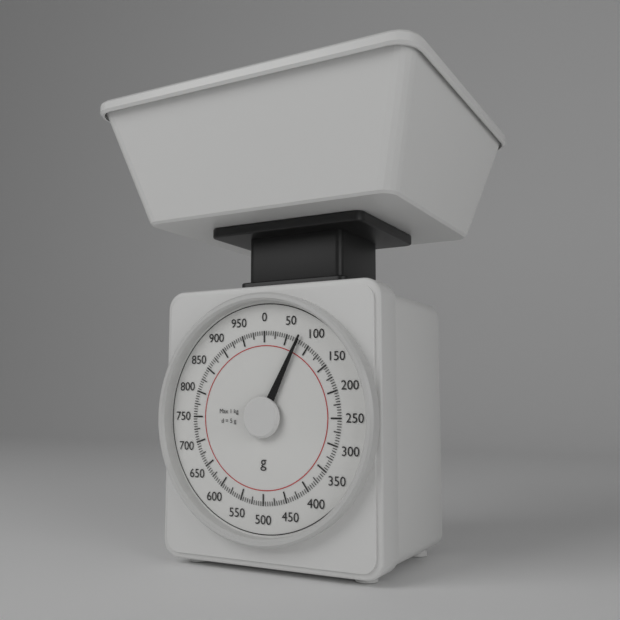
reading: 75 g
